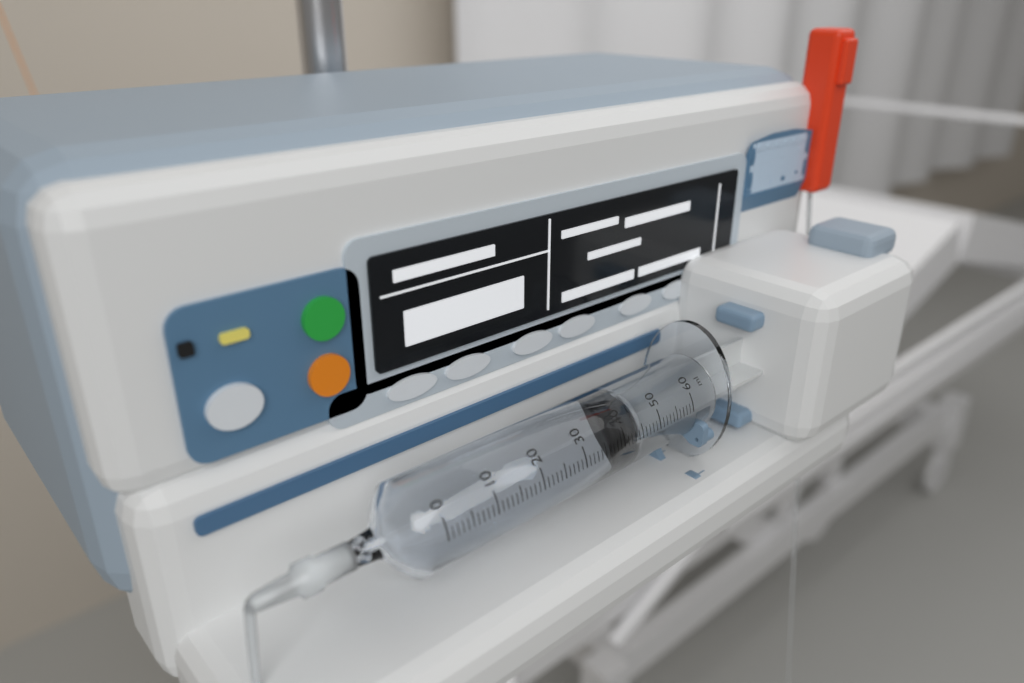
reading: 37 ml
